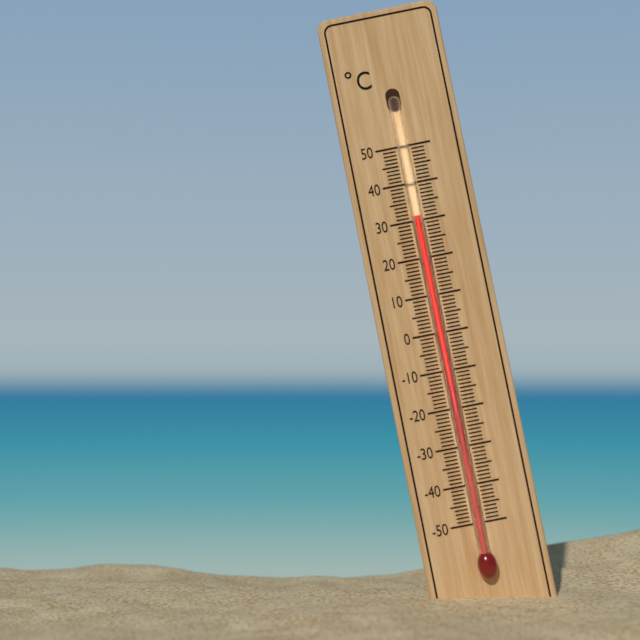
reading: 31 °C
